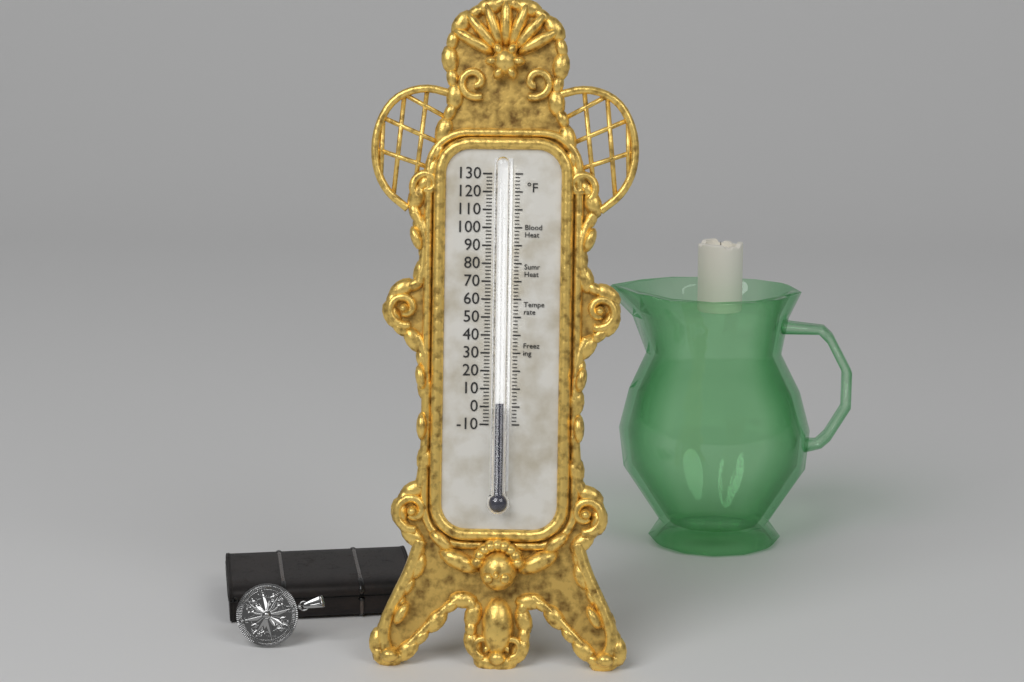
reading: 2 °F
